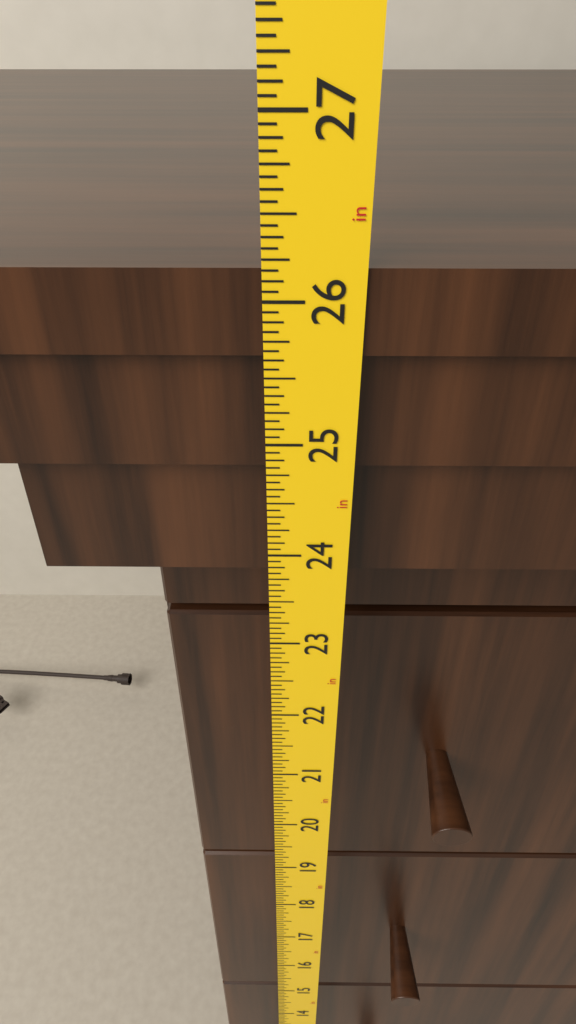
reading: 26.1875 in
